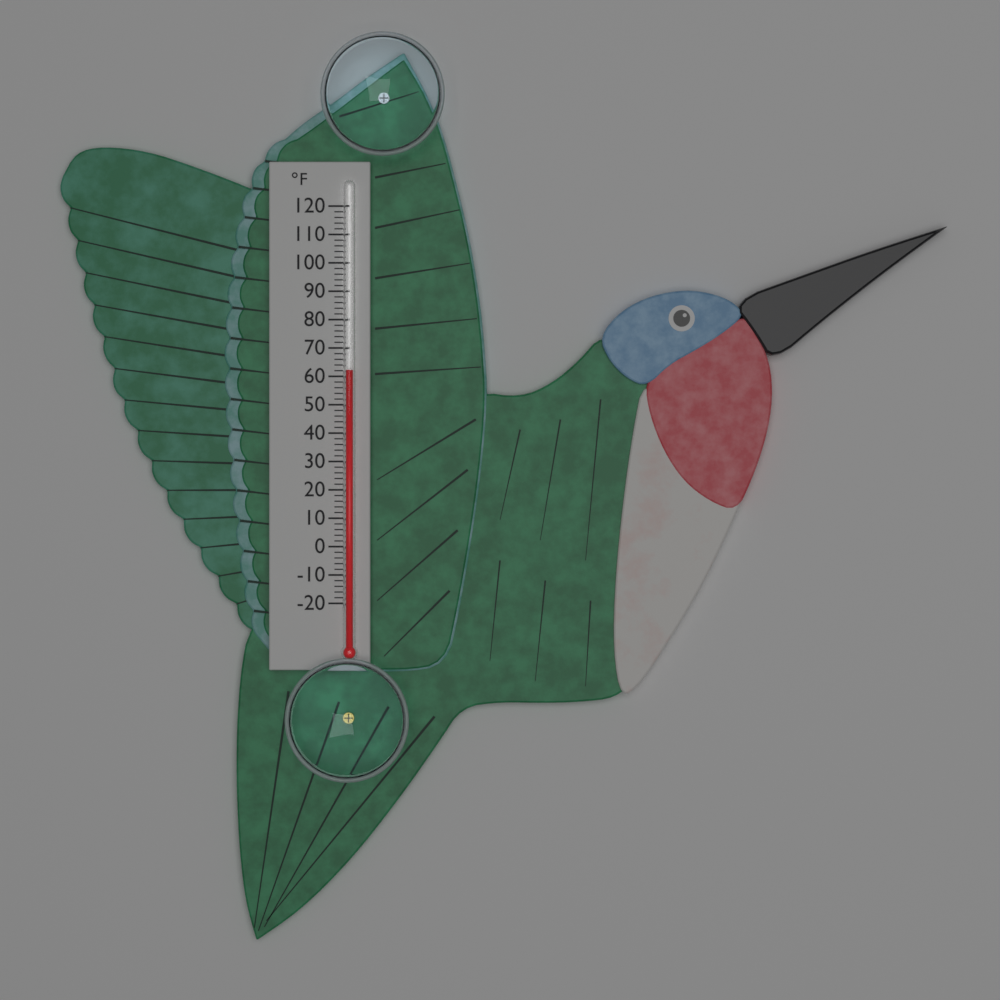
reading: 62 °F
